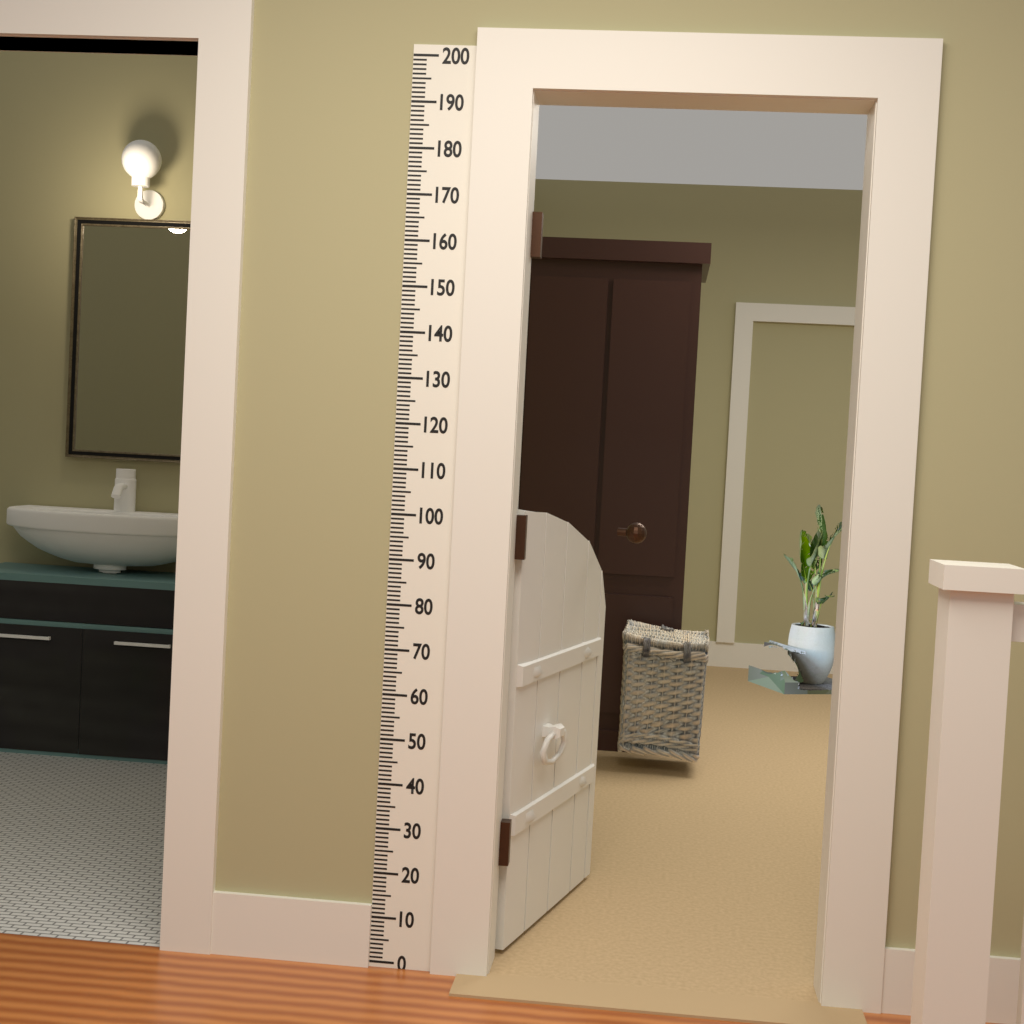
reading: 102 (no unit)
